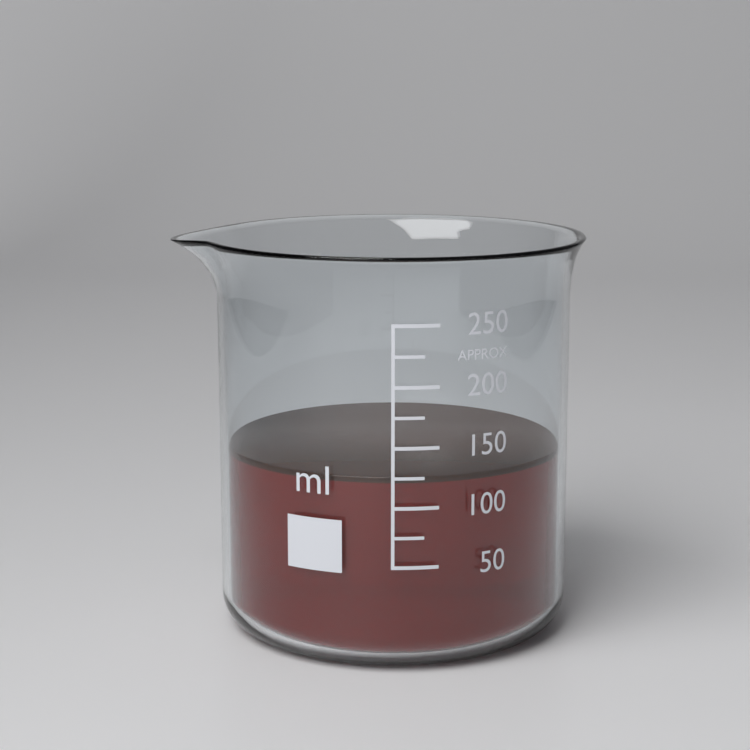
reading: 125 ml
